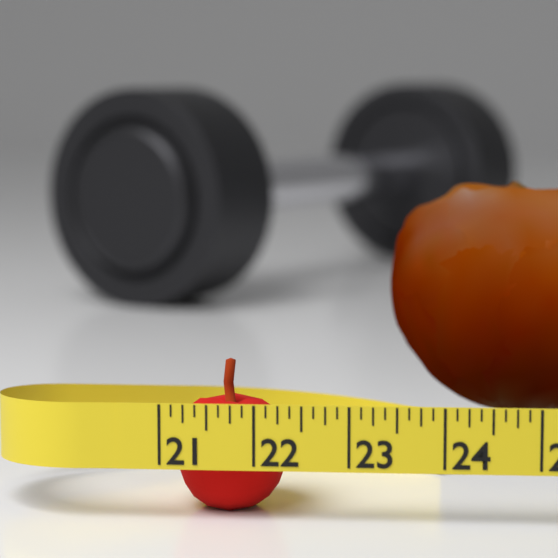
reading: 22.375 (no unit)
